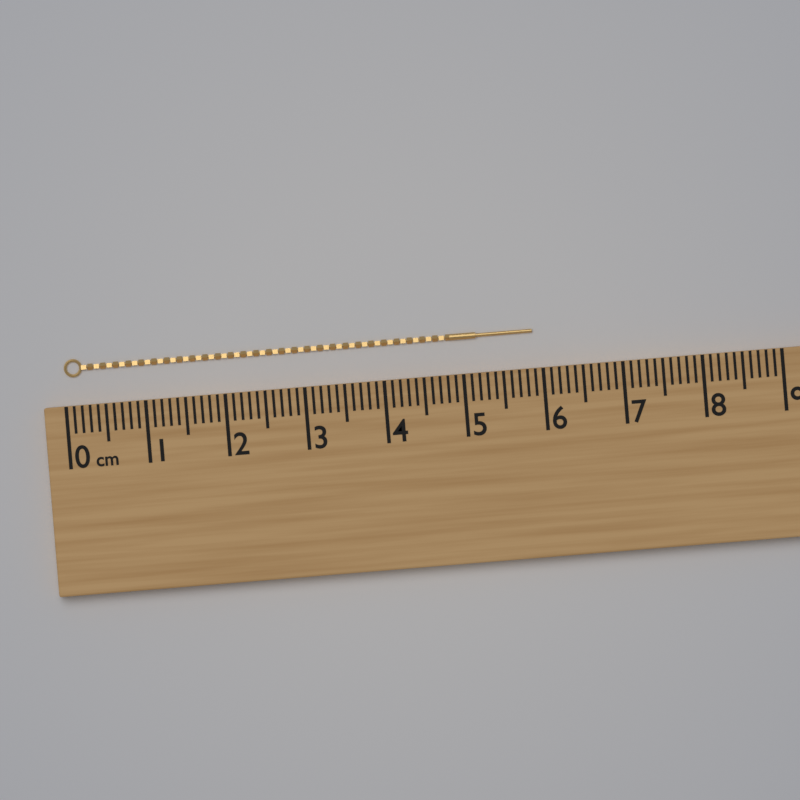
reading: 5.9 cm
